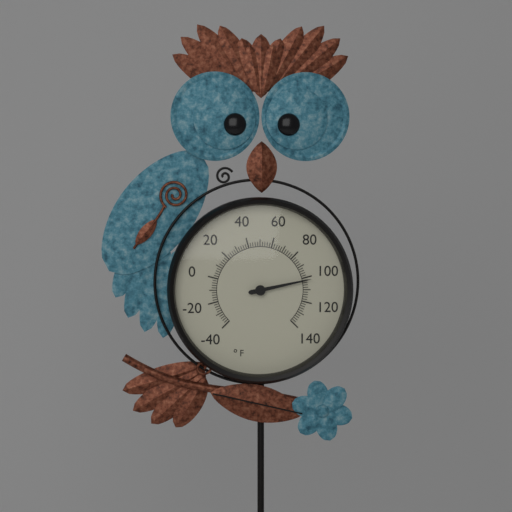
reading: 102 °F
